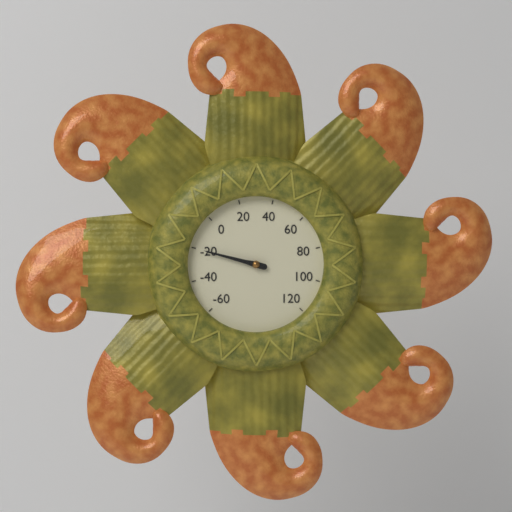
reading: -20 (no unit)
